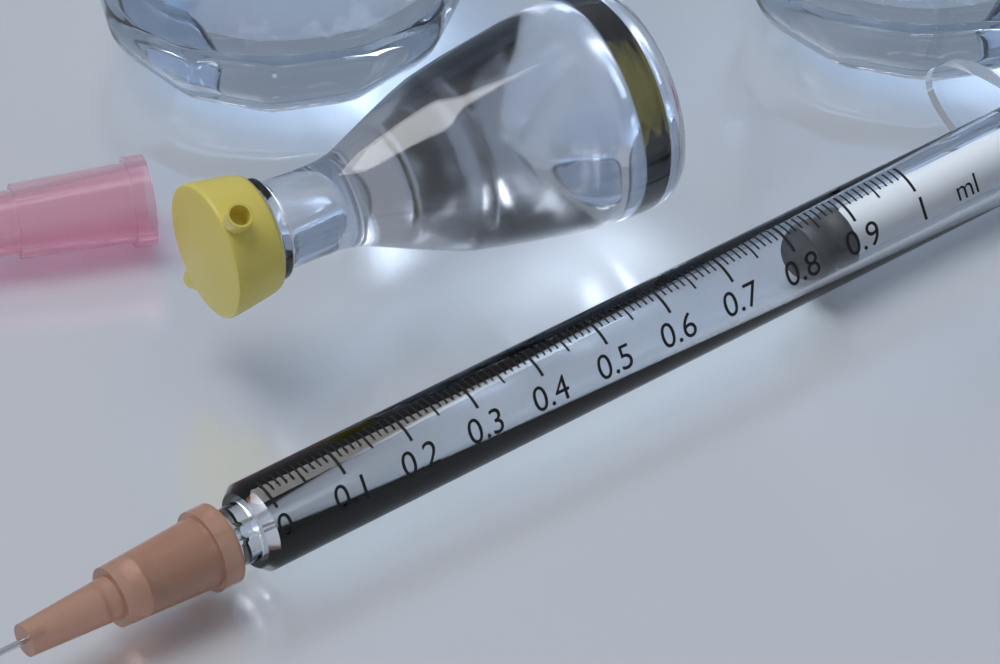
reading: 0.84 ml
